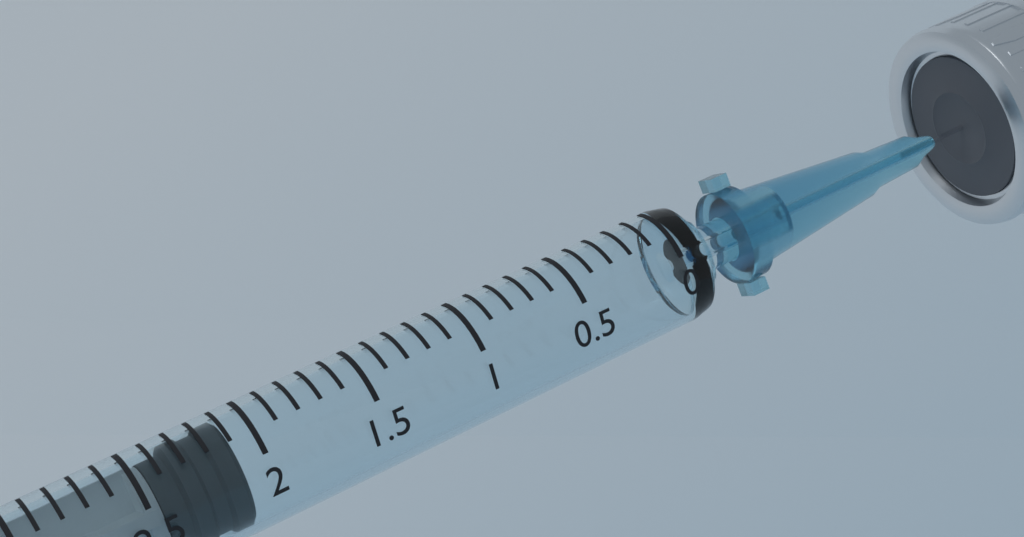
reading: 2.1 ml
